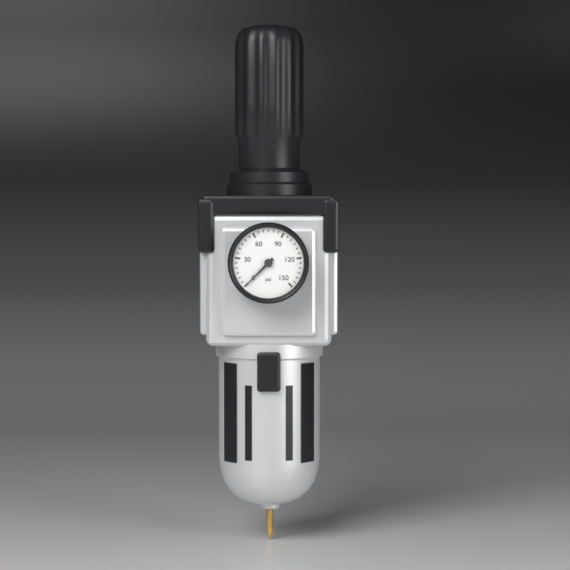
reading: 0 psi
